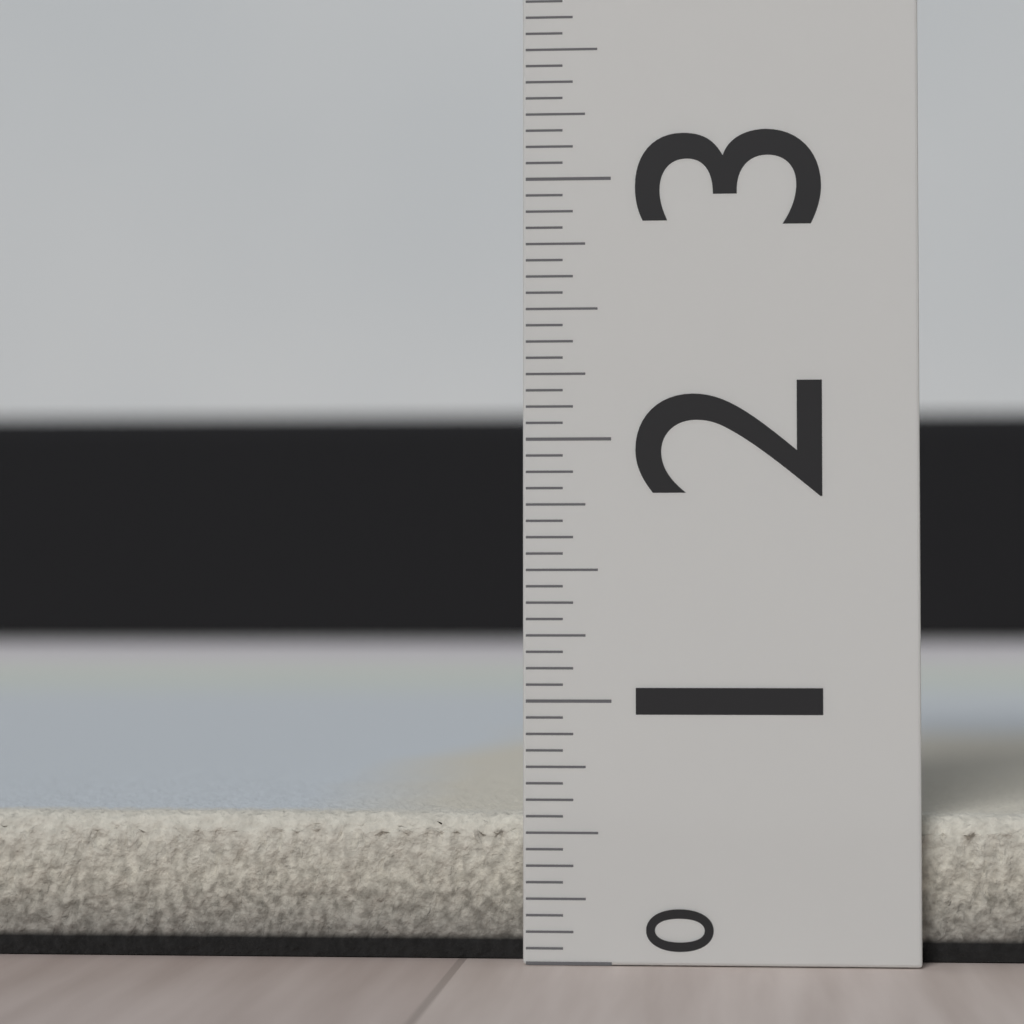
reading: 0.5625 (no unit)
